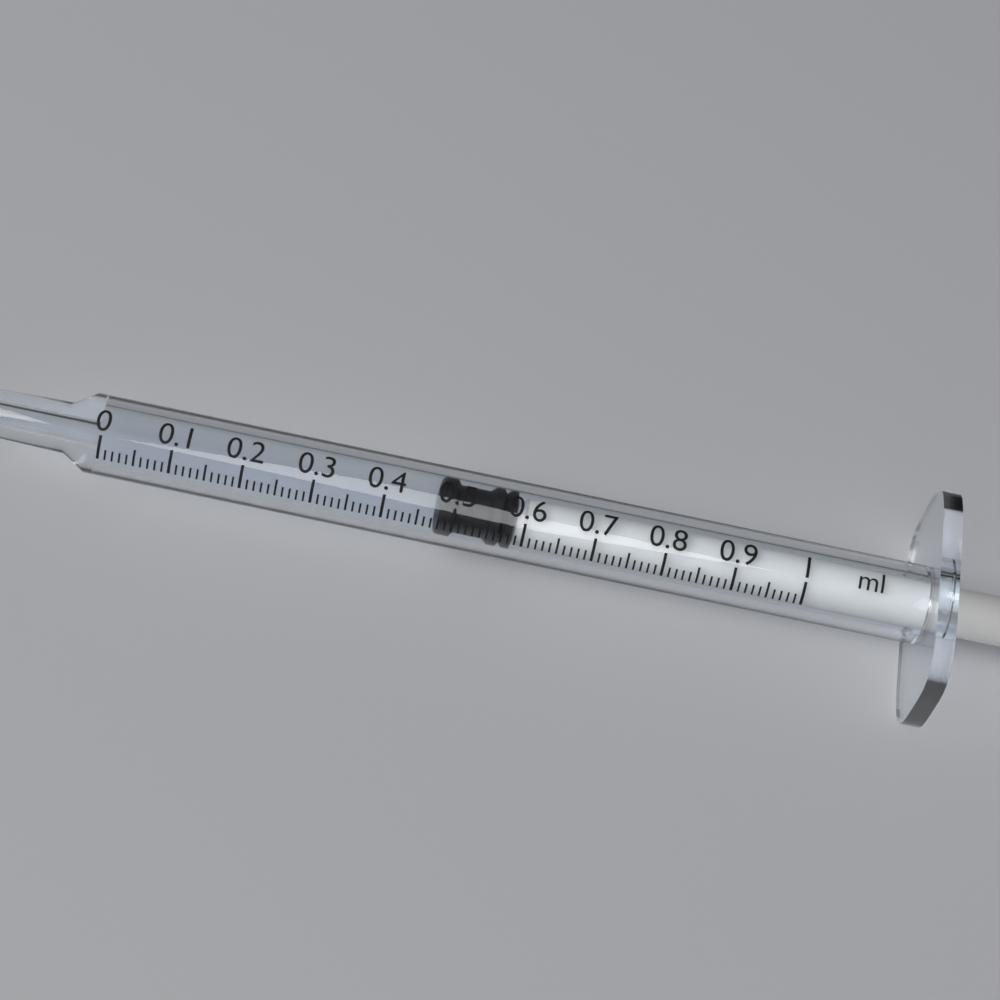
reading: 0.48 ml
